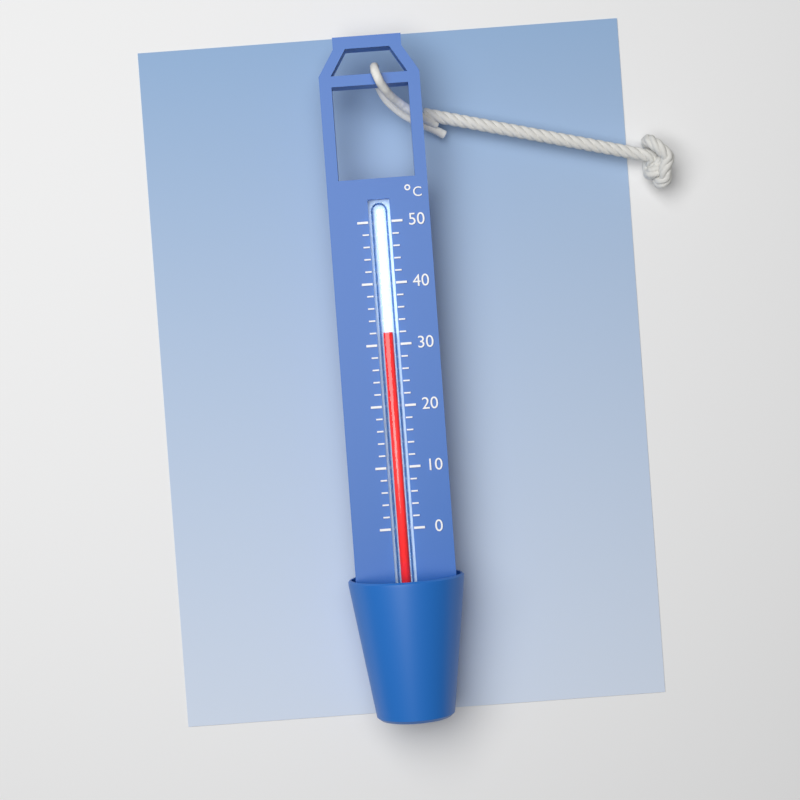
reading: 32 °C
